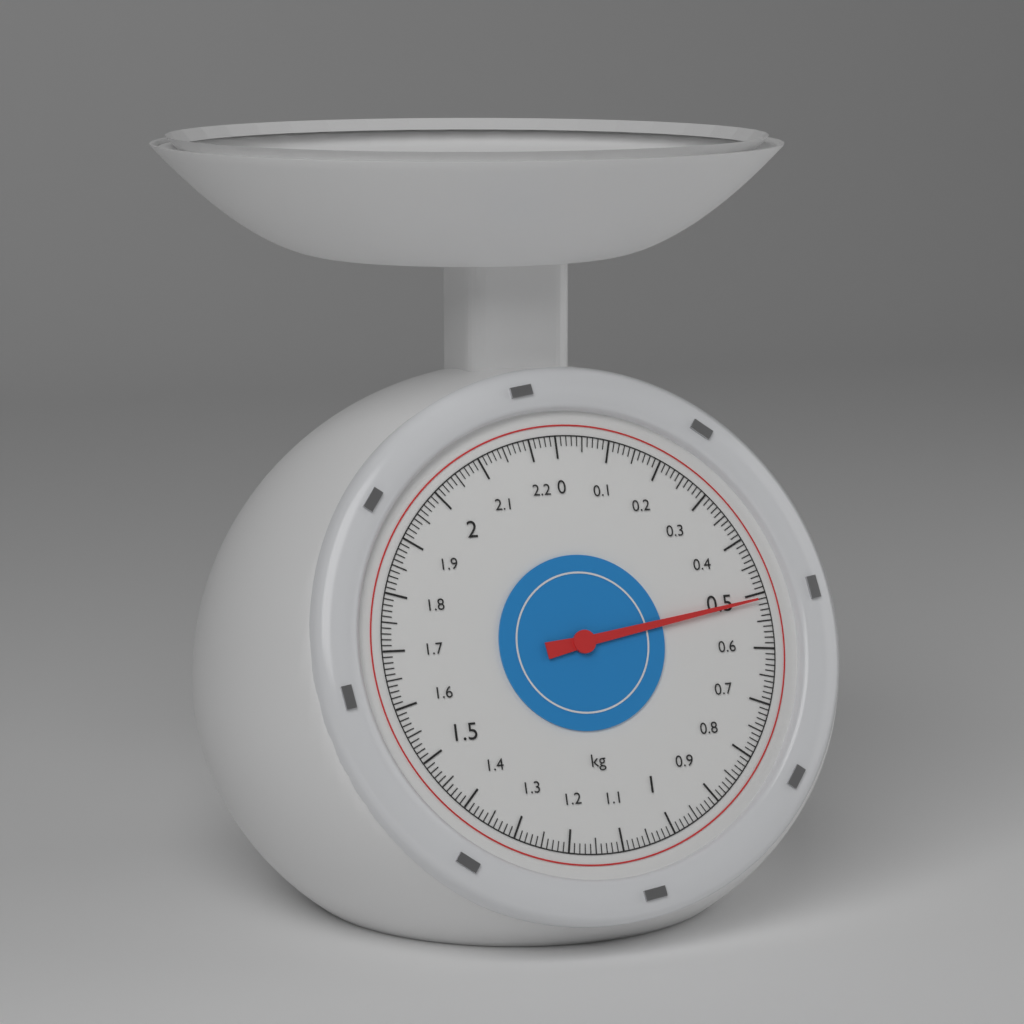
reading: 0.51 kg
